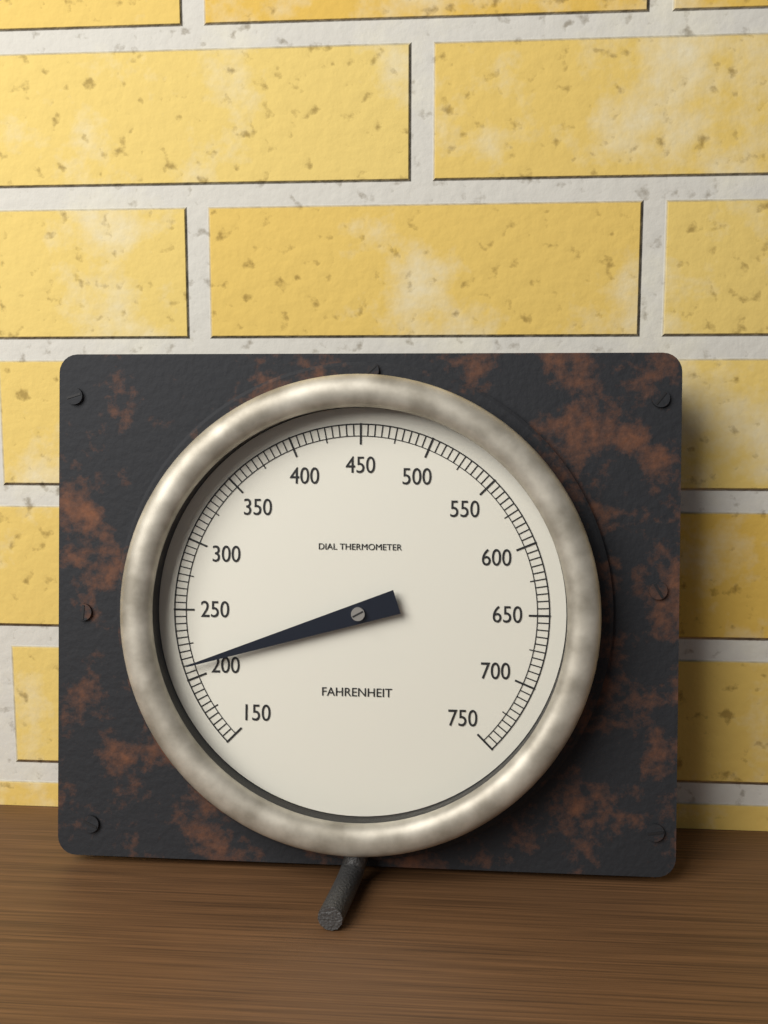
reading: 210 °F
